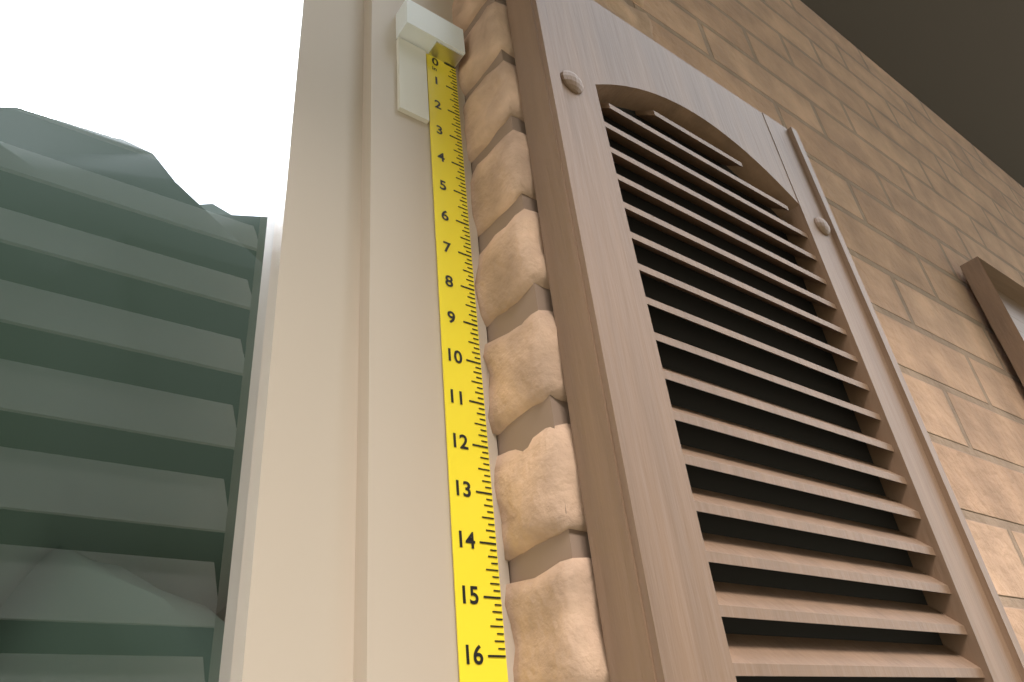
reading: 2.875 in
